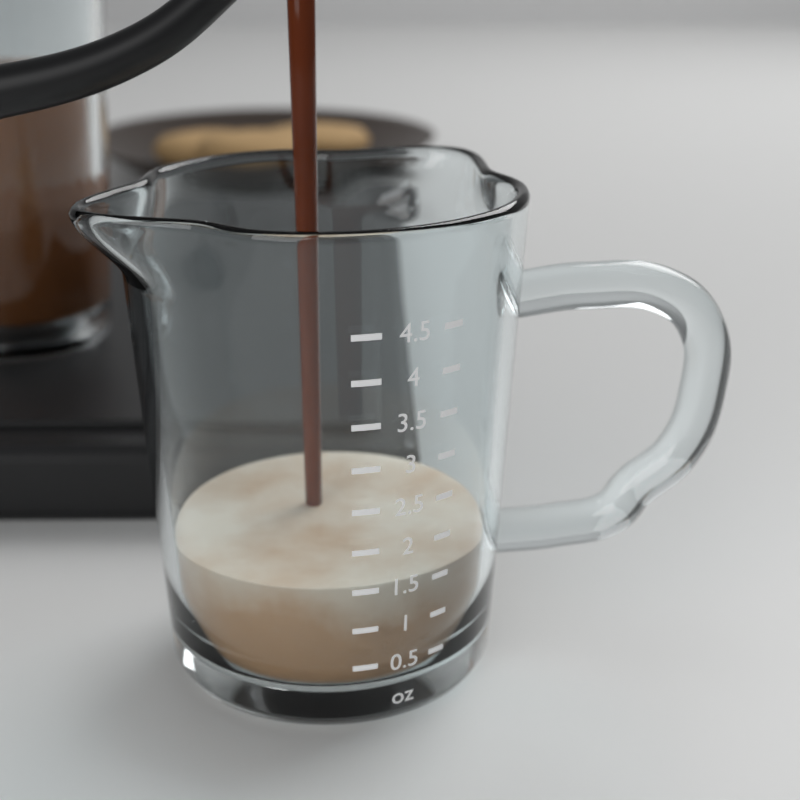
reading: 1.5 oz
